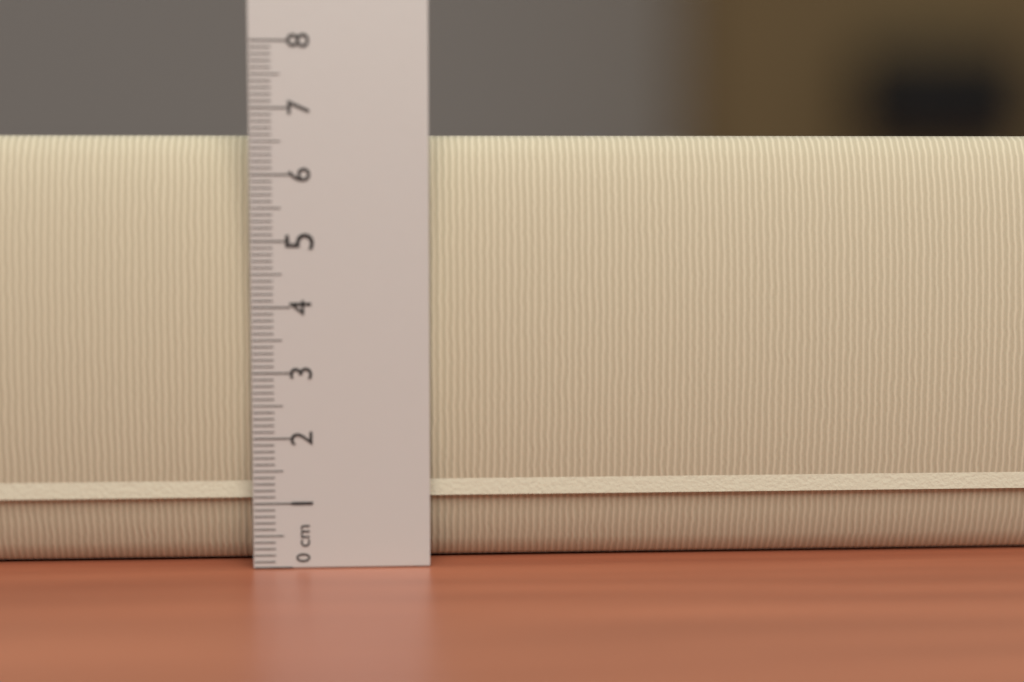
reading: 6.6 cm
